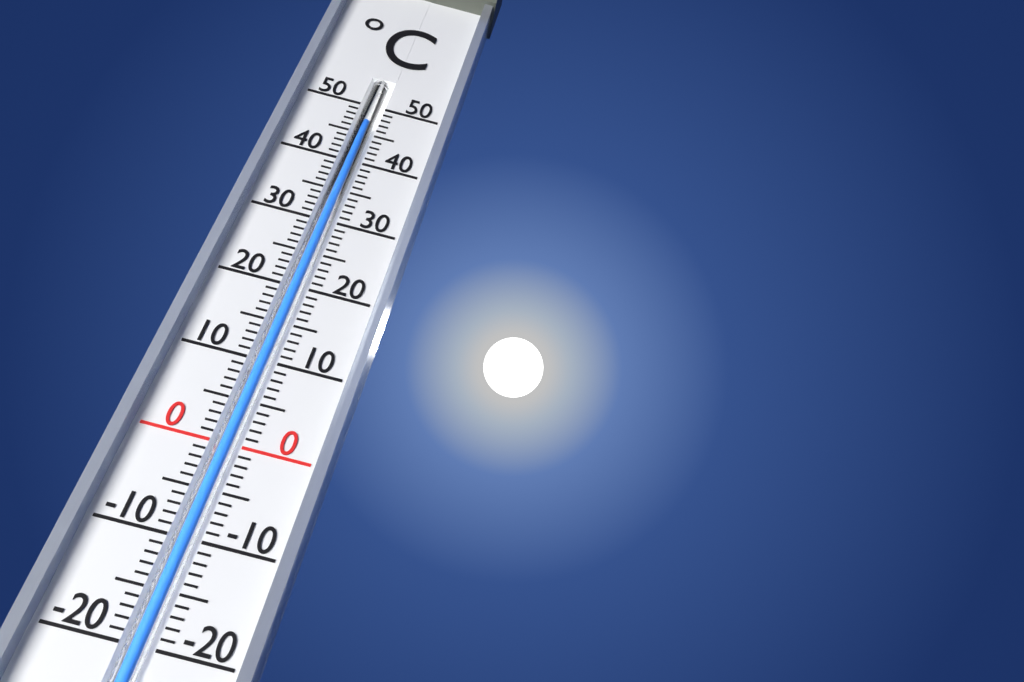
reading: 47 °C
